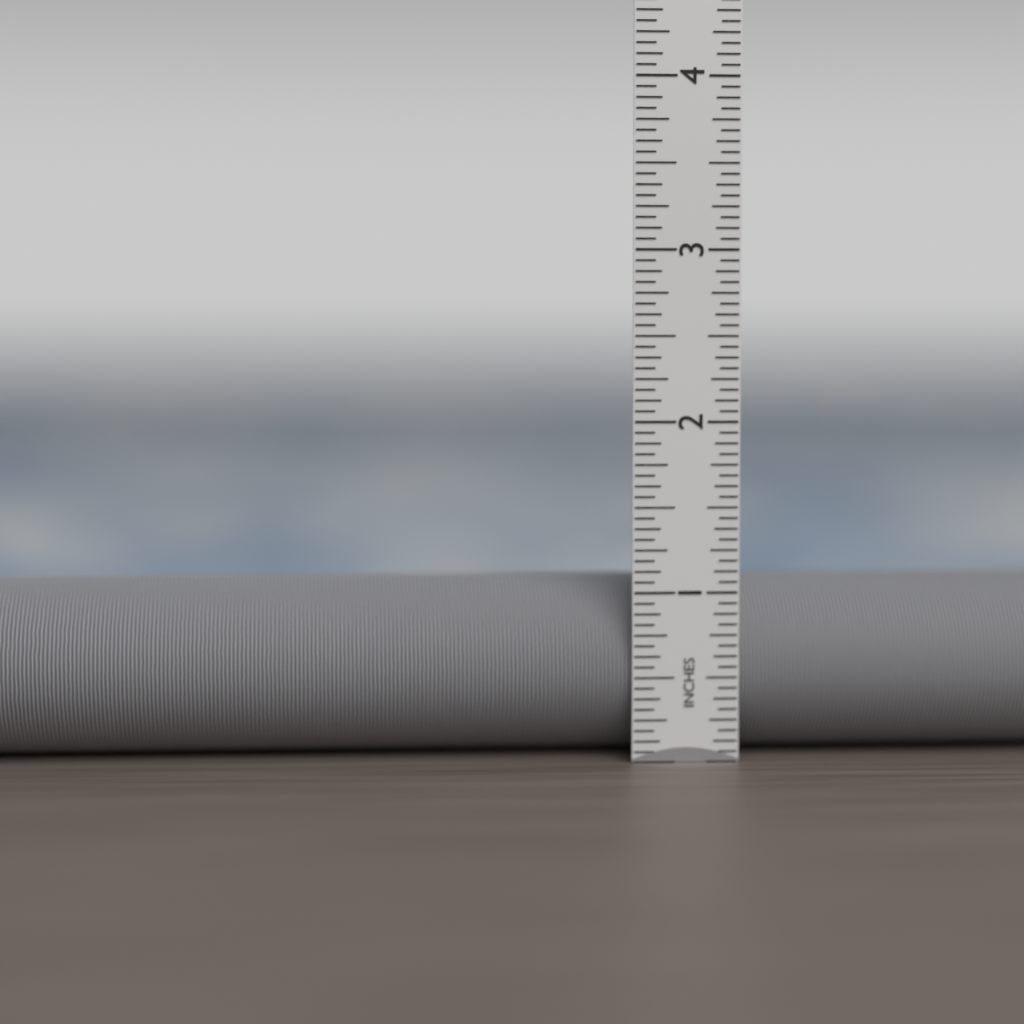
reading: 1.0625 in
